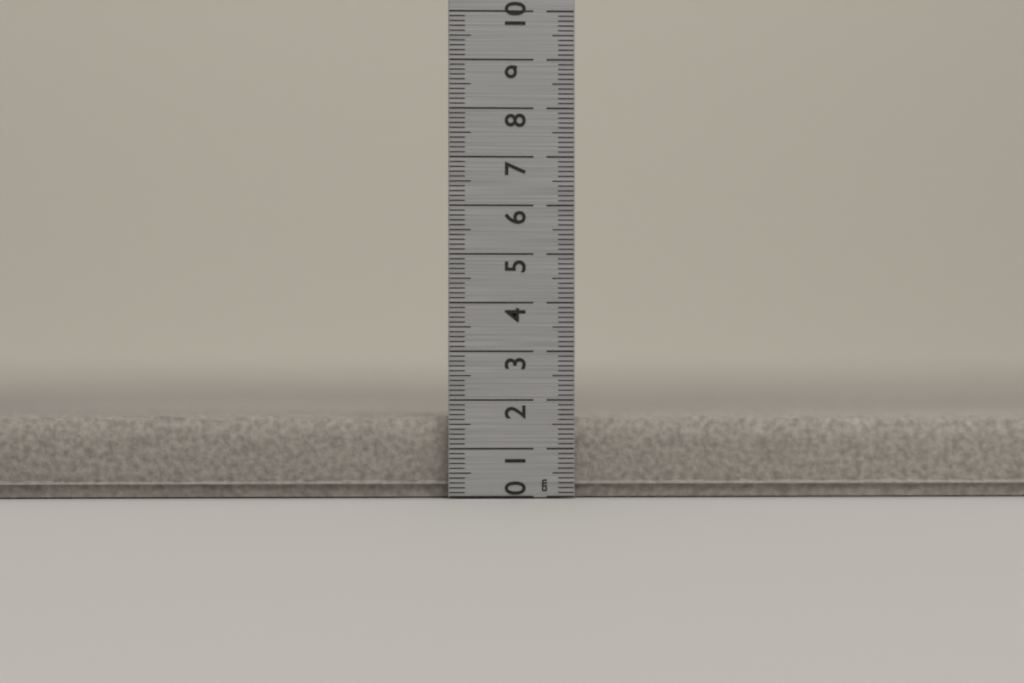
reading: 1.7 cm
